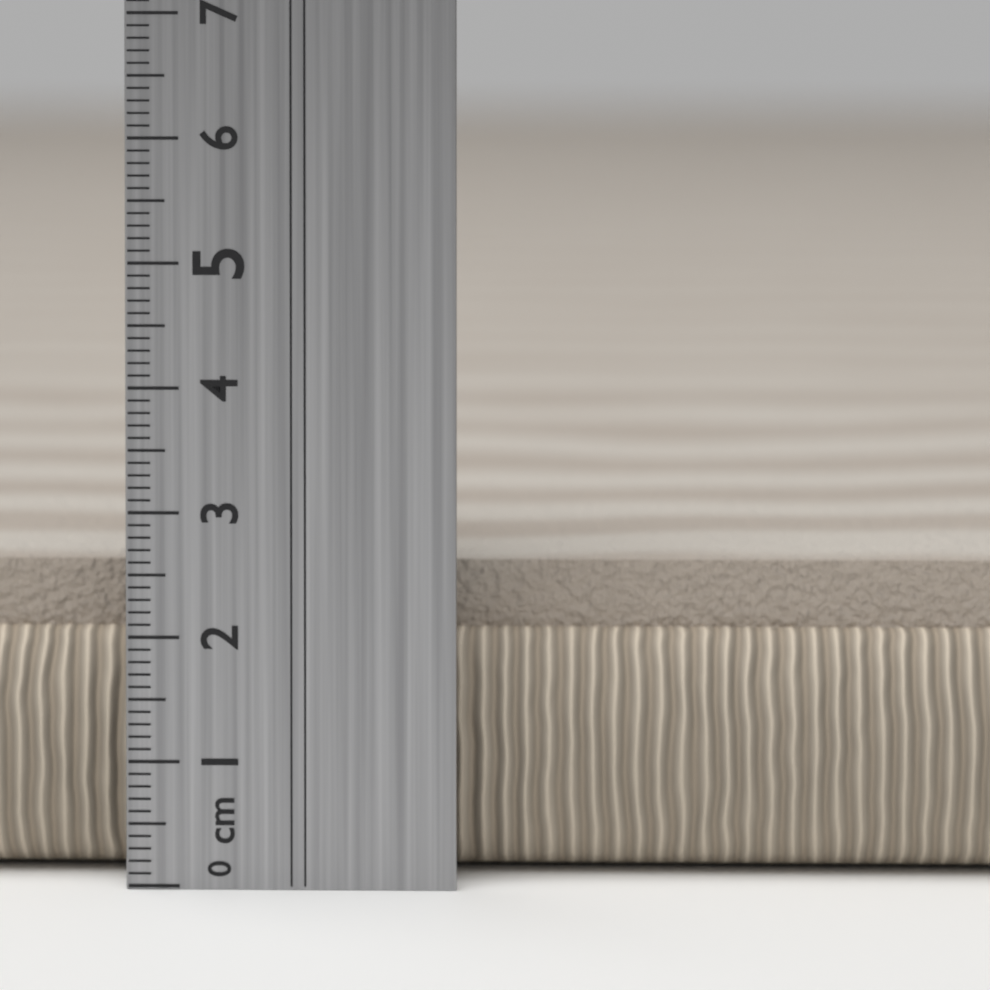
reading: 2.5 cm
